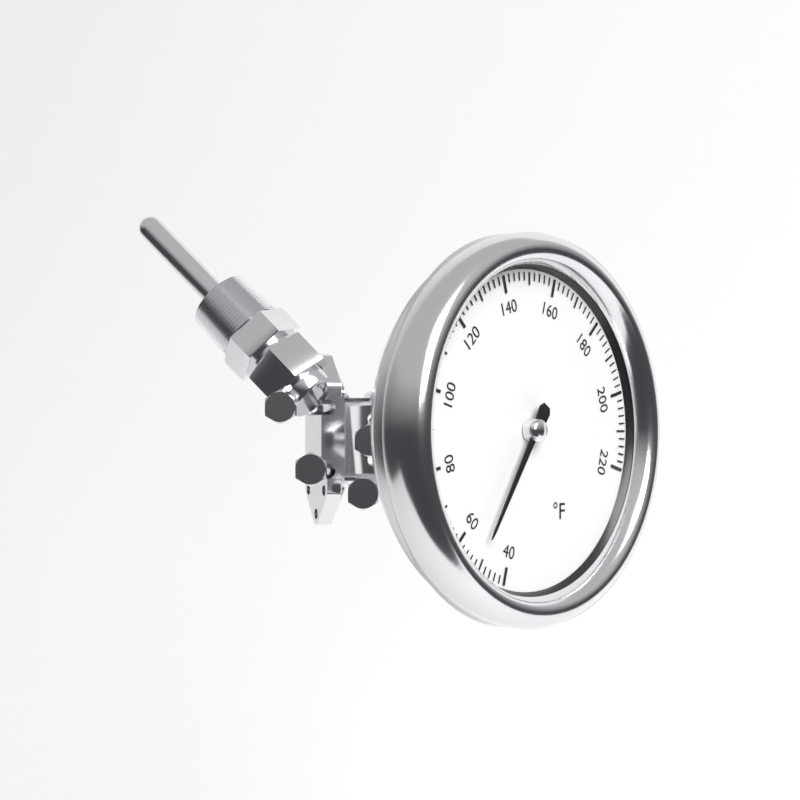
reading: 52 °F
